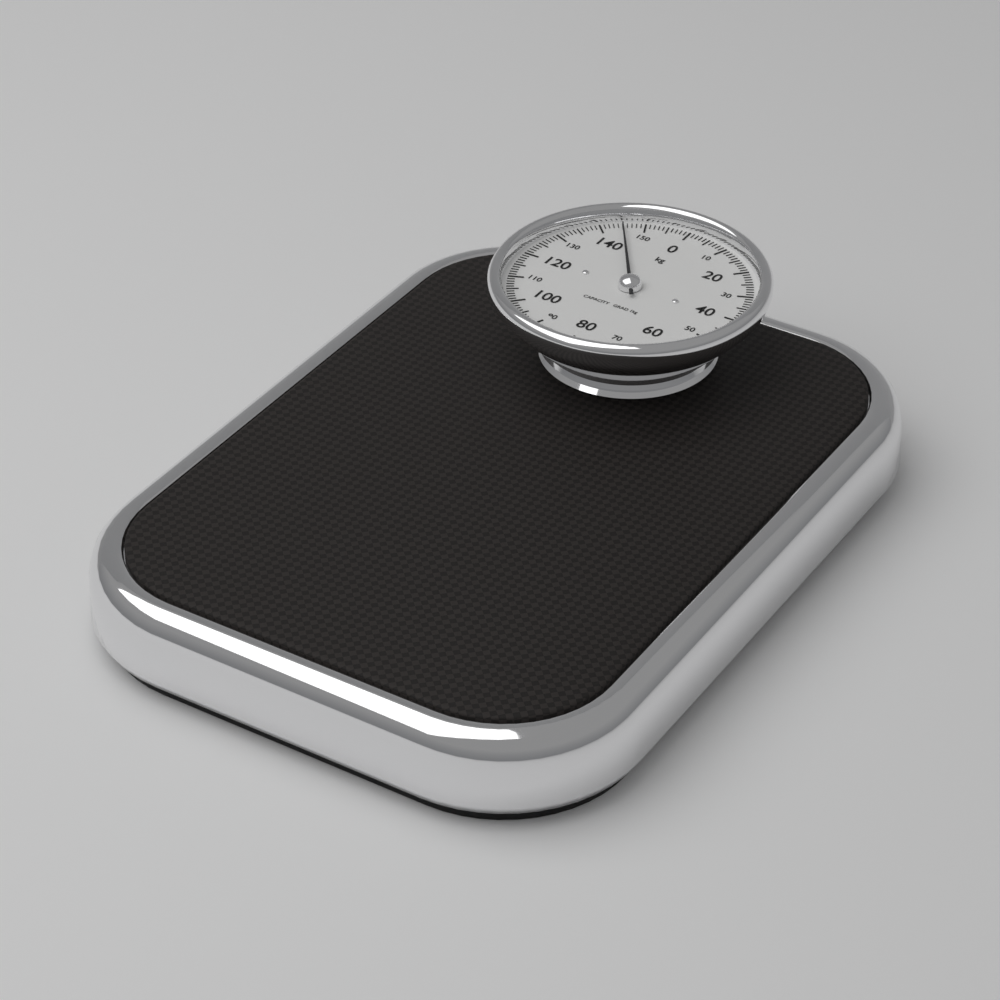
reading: 145 kg
